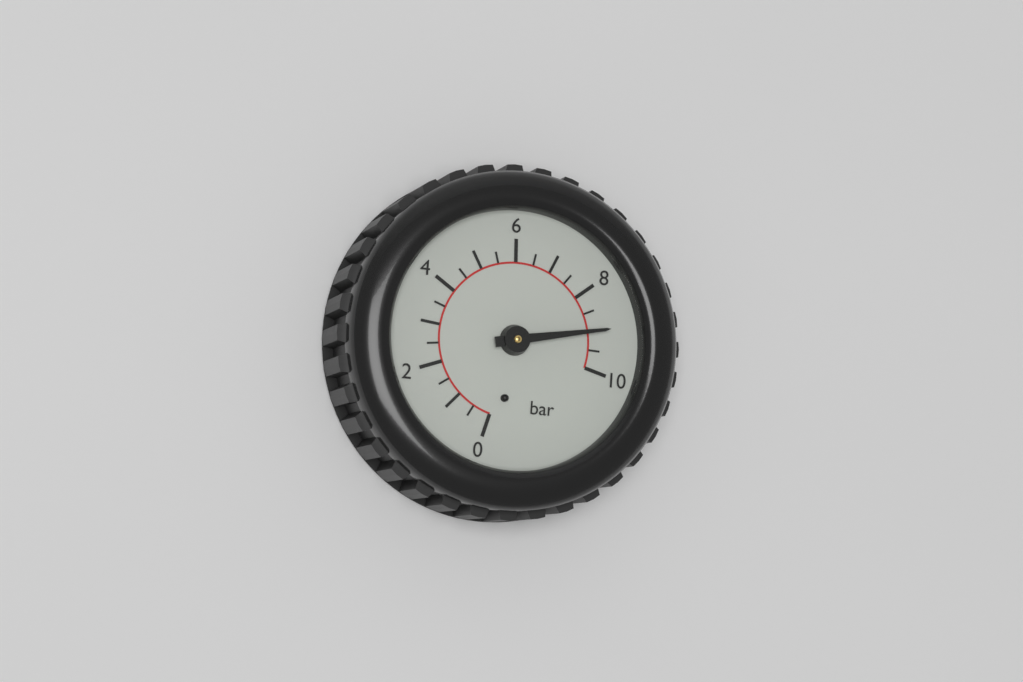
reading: 9.0 bar
